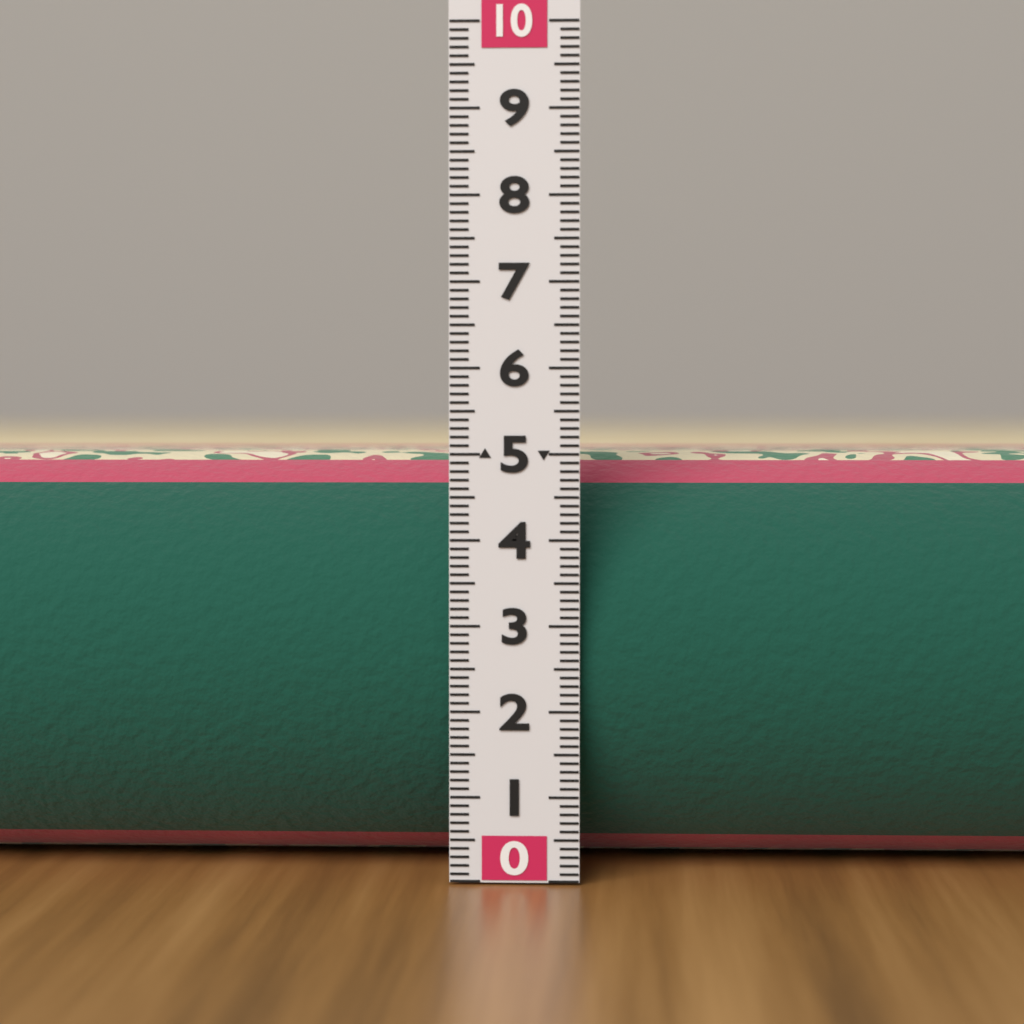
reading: 5.0 (no unit)
